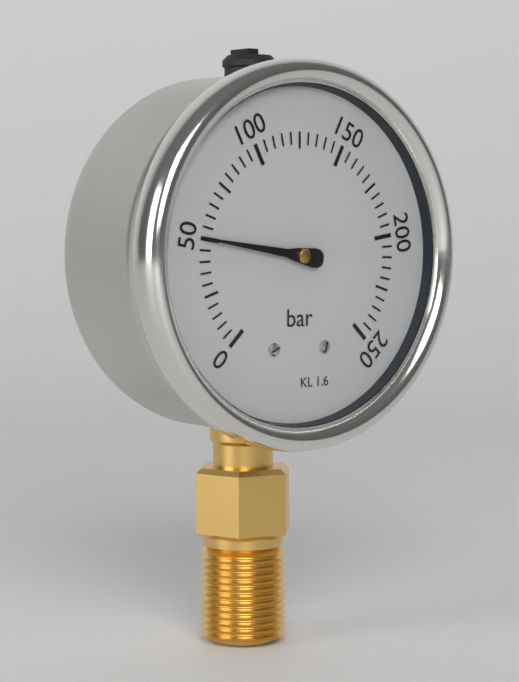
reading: 50 bar
